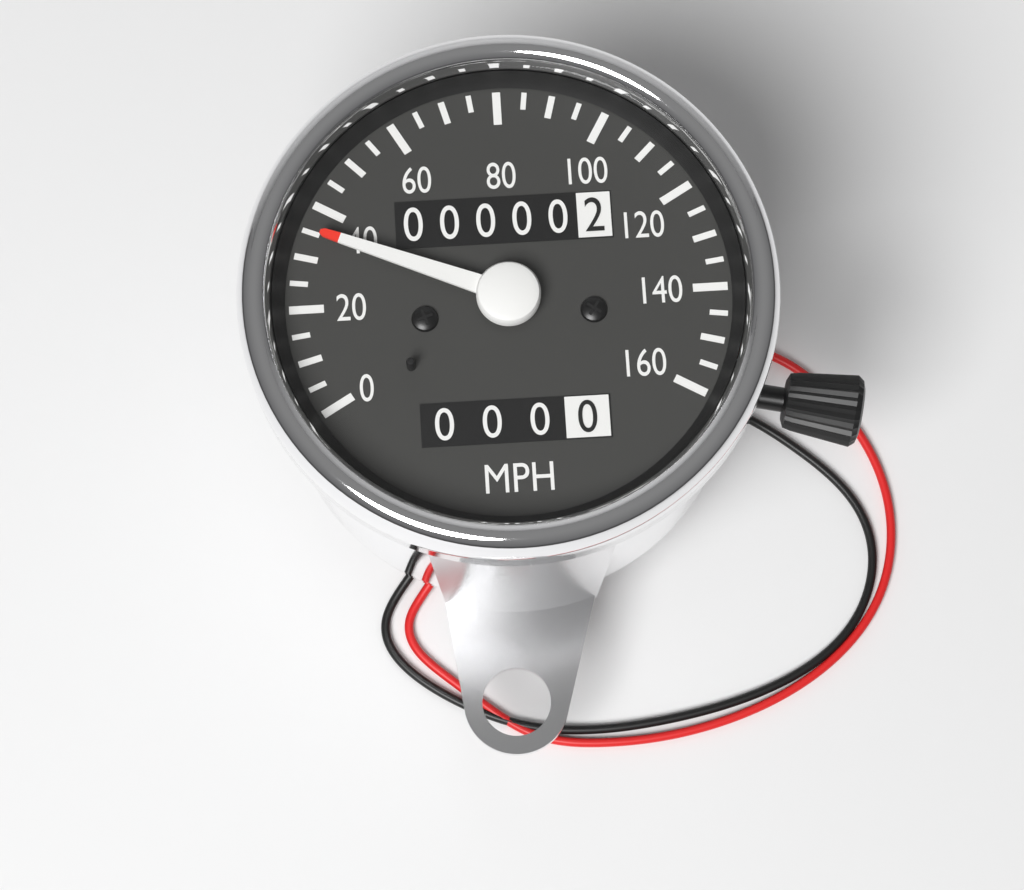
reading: 35 mph
